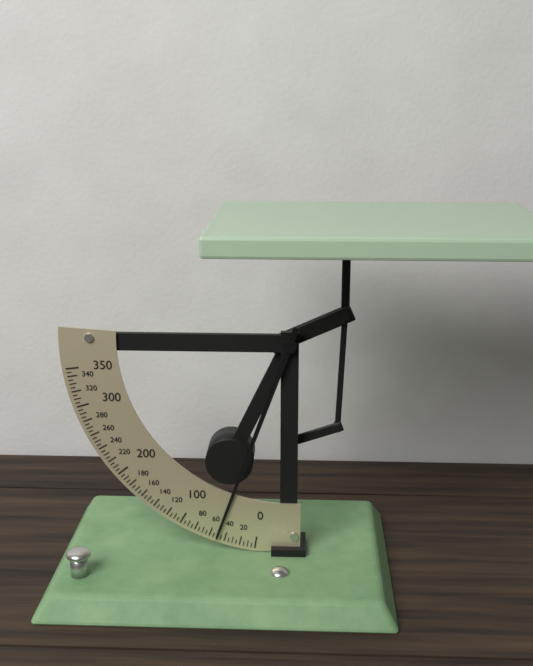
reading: 50 (no unit)
